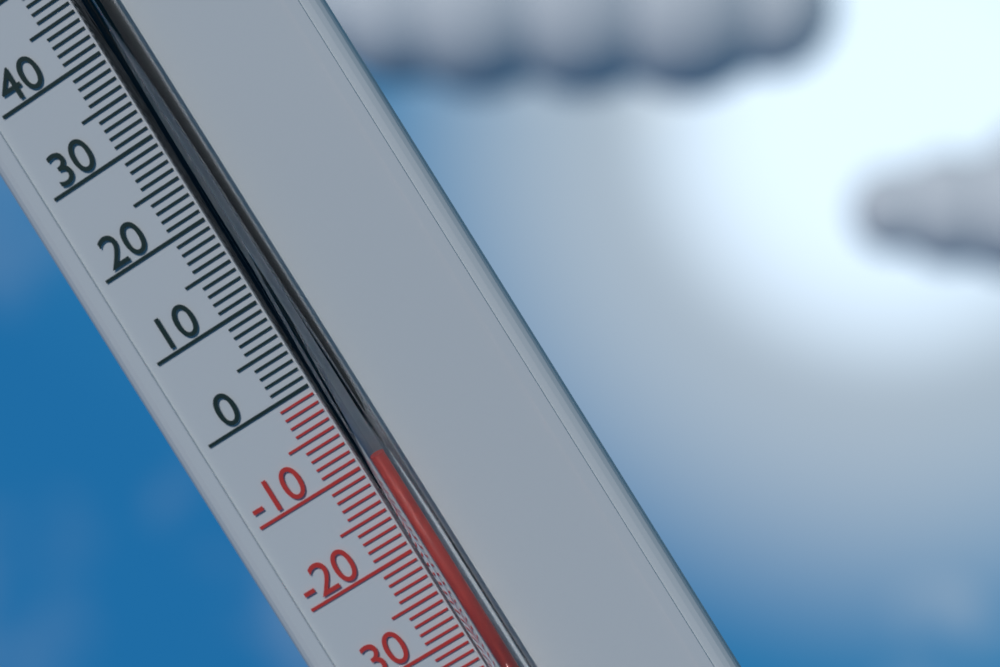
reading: -10 °C
